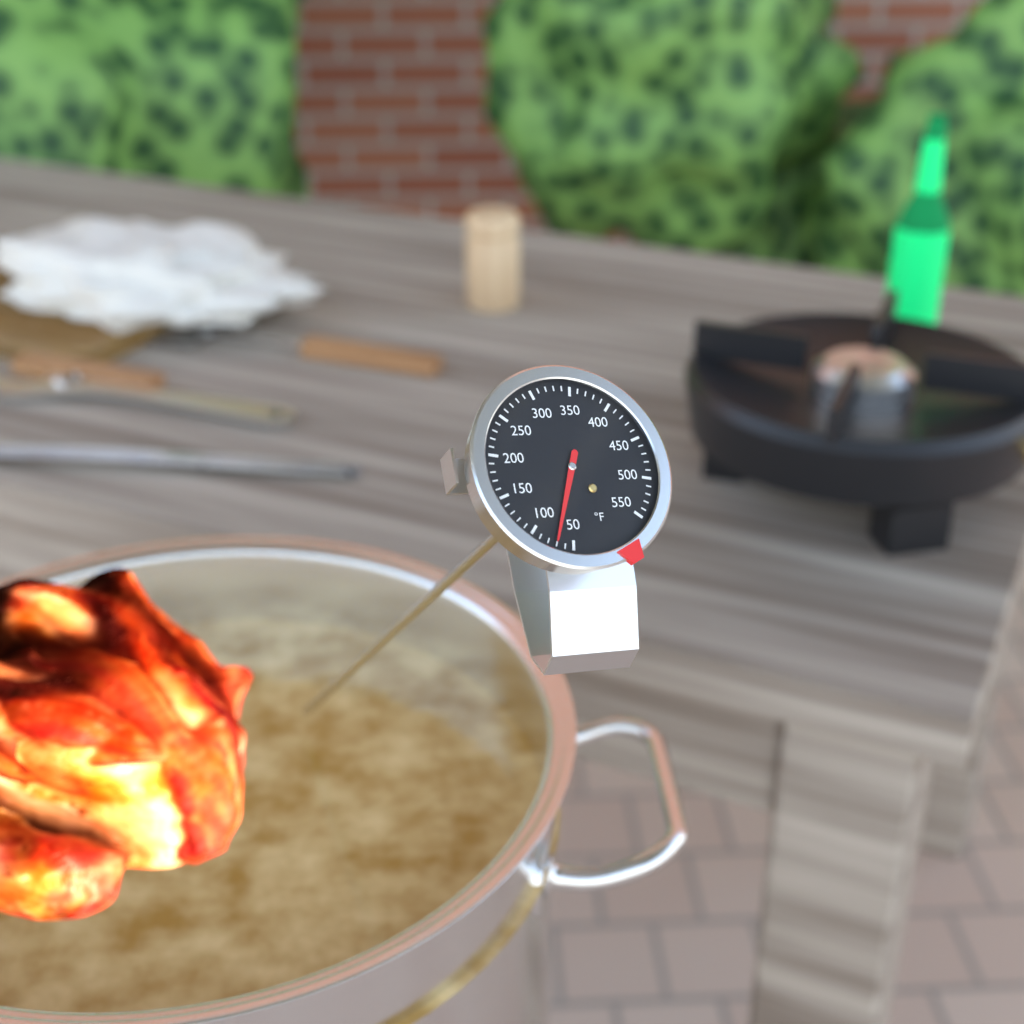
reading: 70 °F
